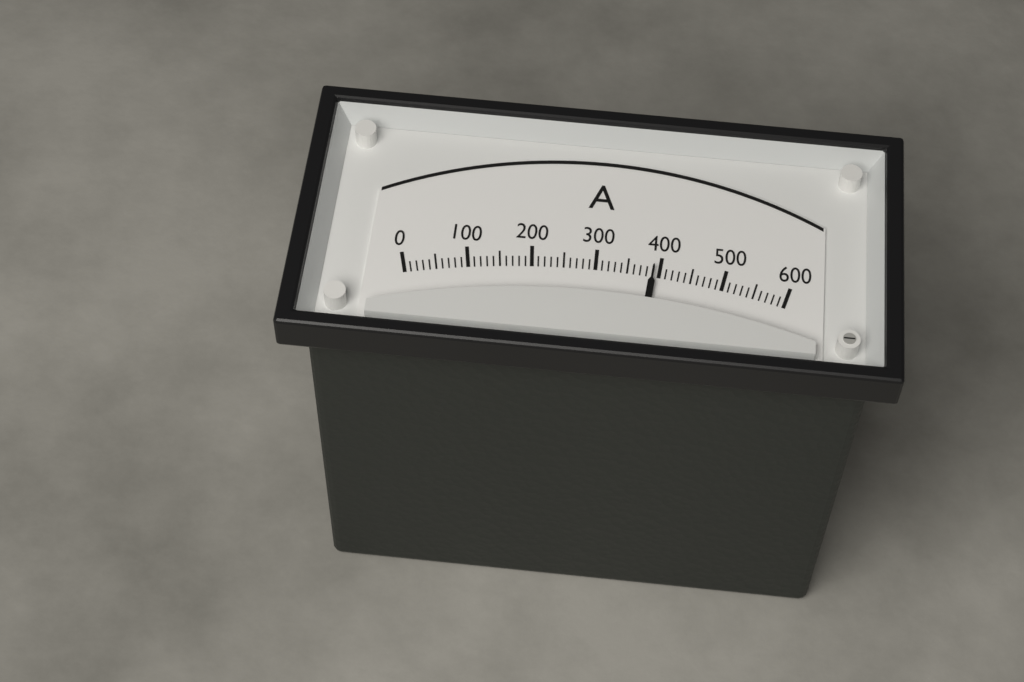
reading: 390 A
